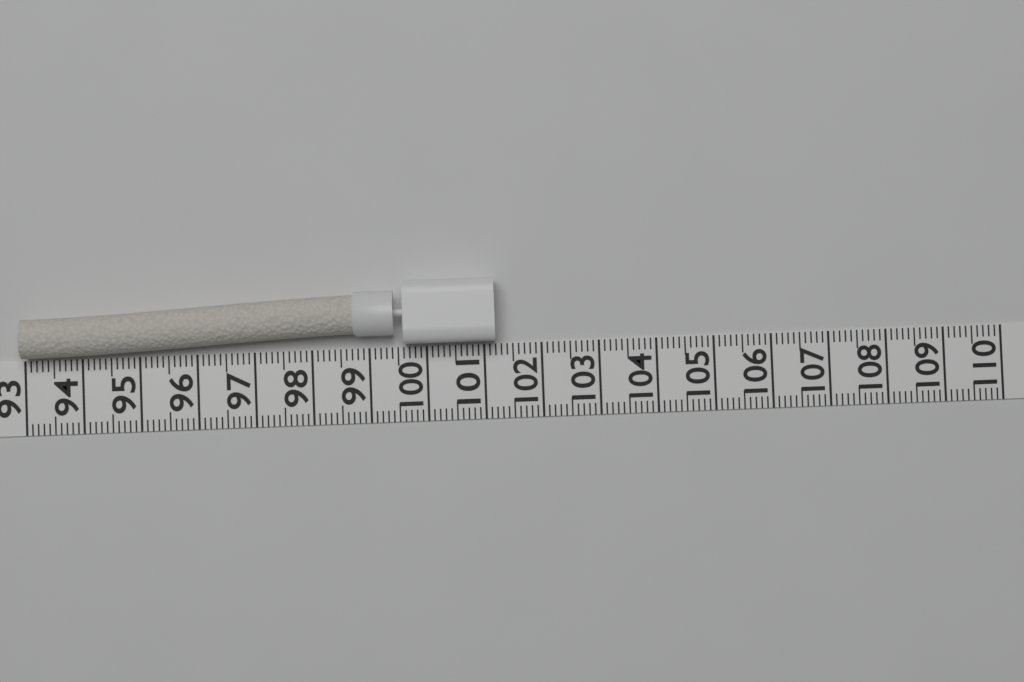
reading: 101.2 (no unit)
